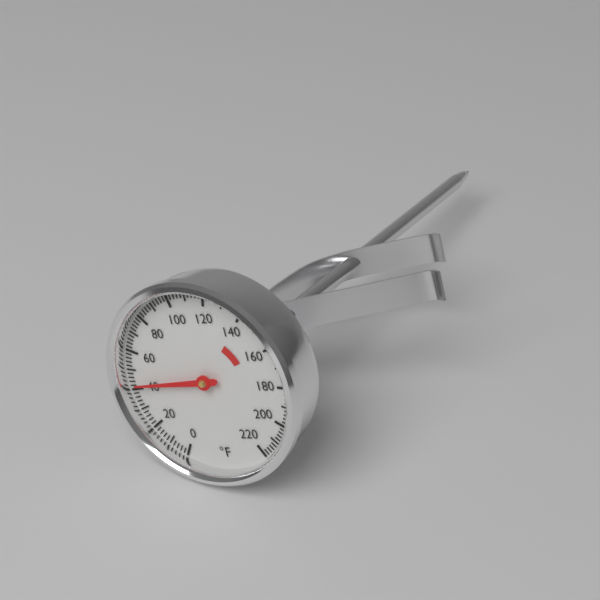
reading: 42 °F
